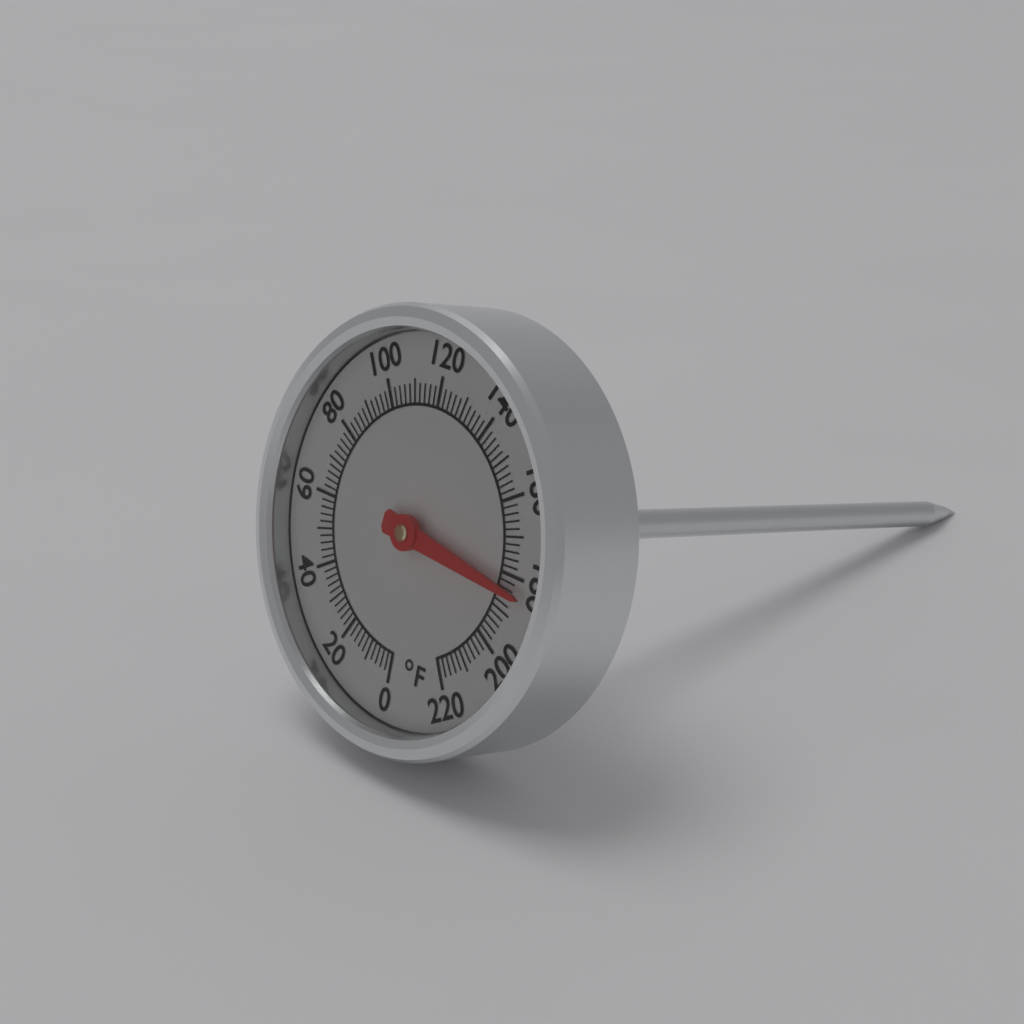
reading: 184 °F
